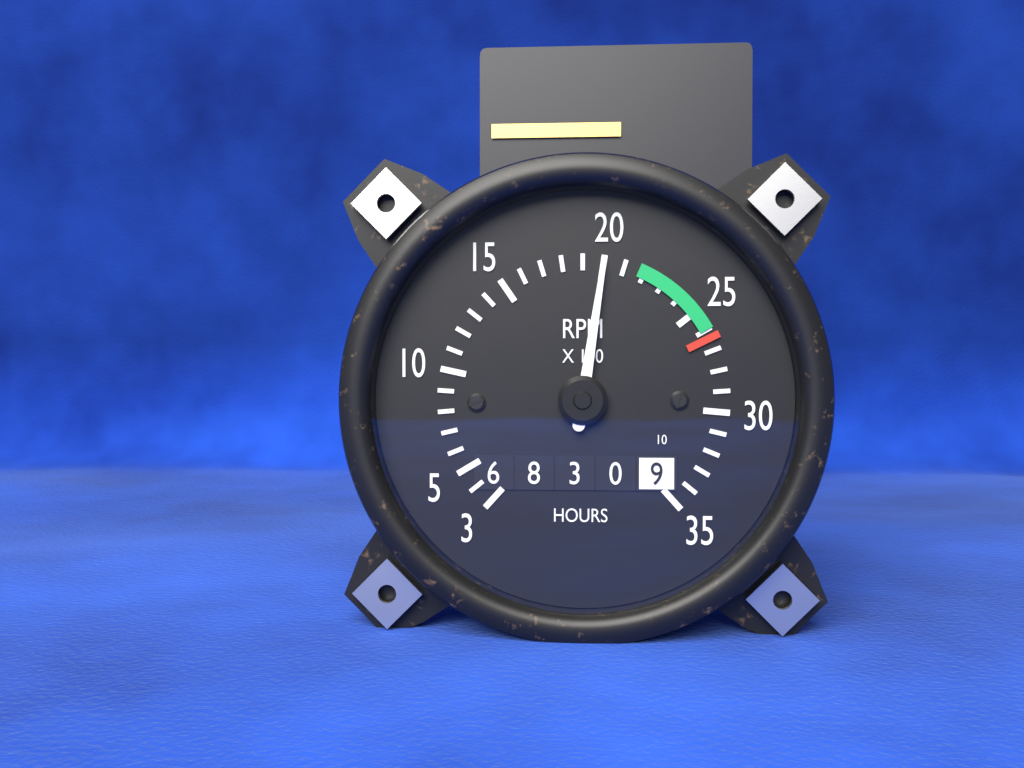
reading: 2000 RPM
